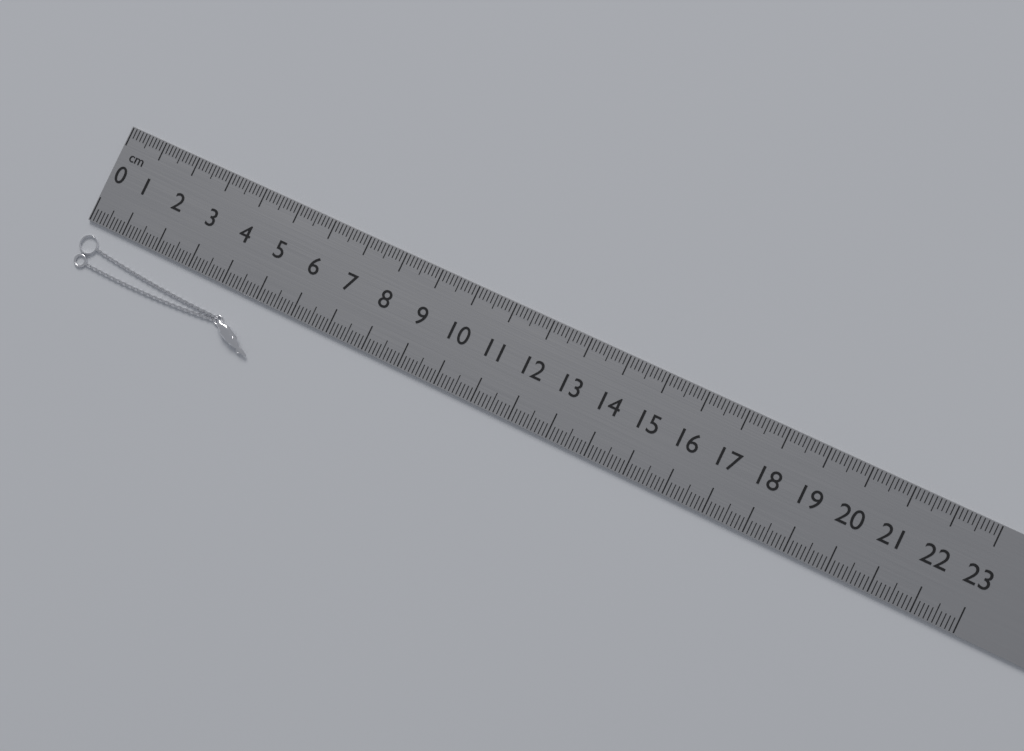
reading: 5.4 cm
